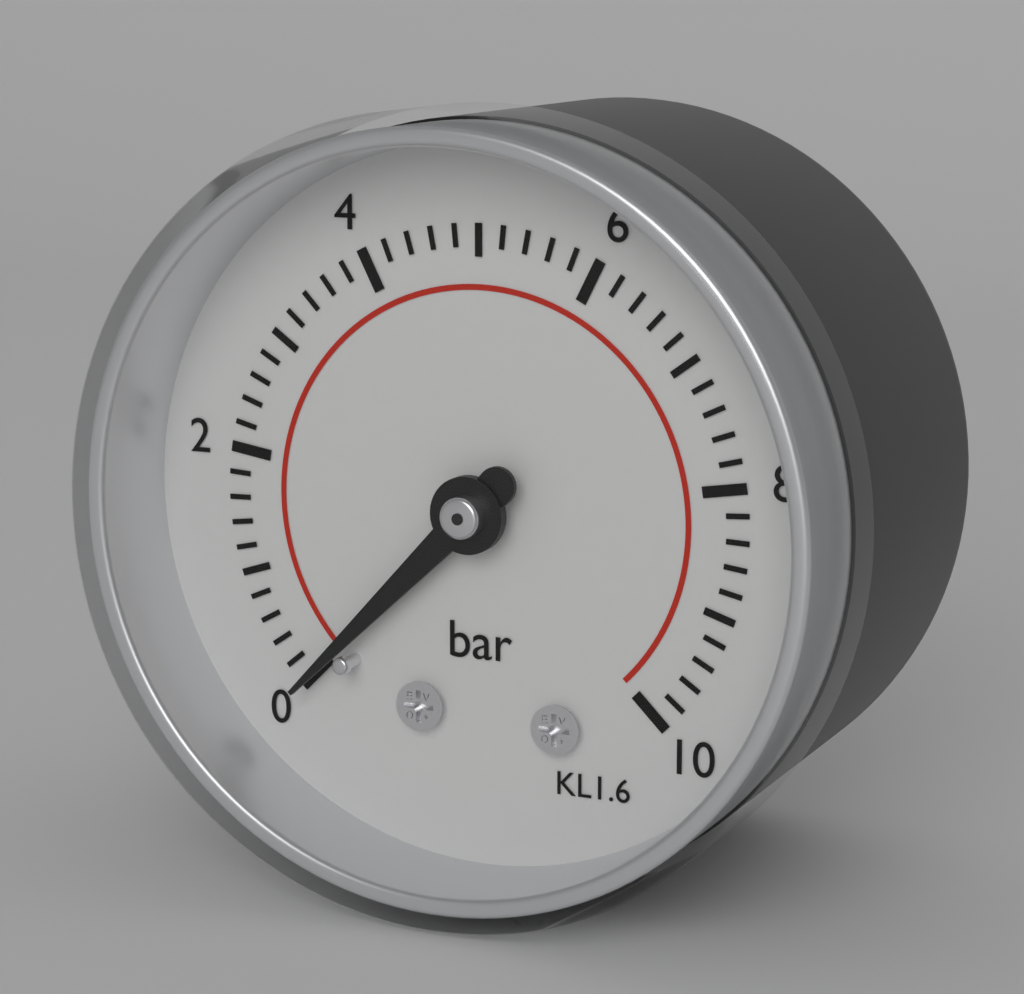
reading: 0.0 bar
